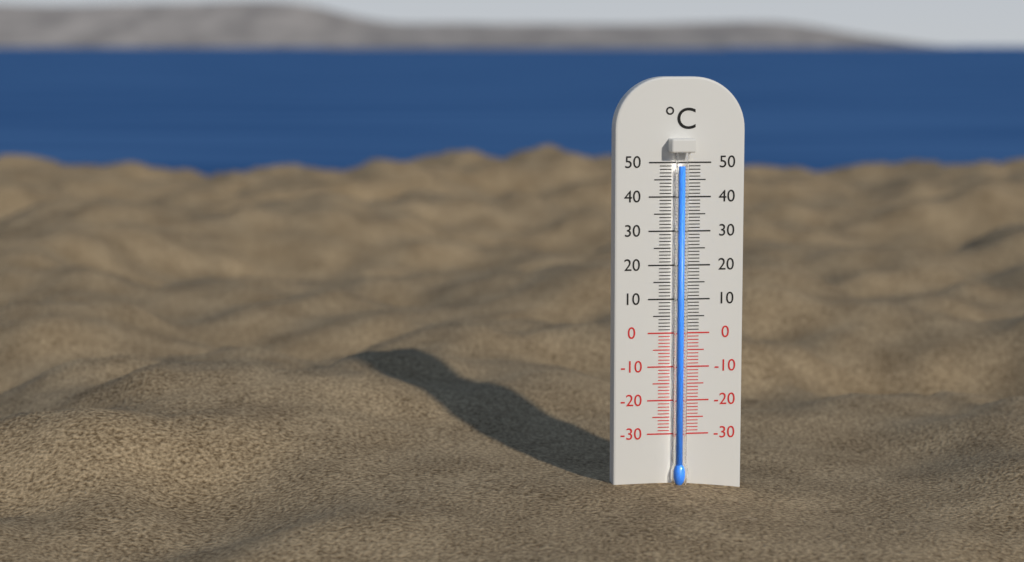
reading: 49 °C
